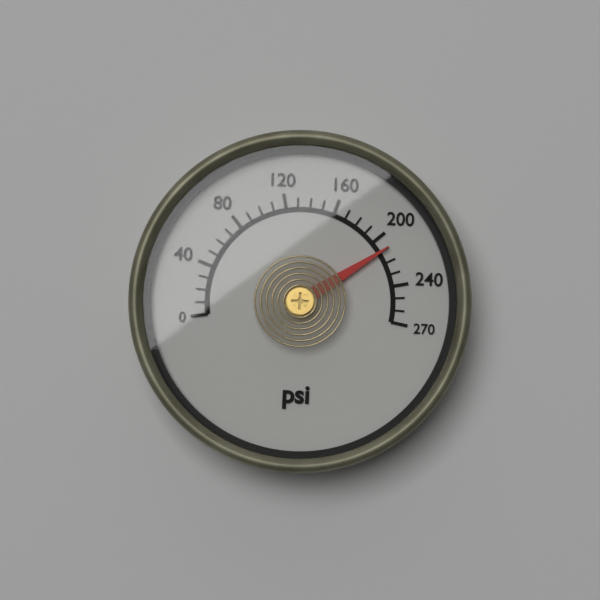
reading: 210 psi
